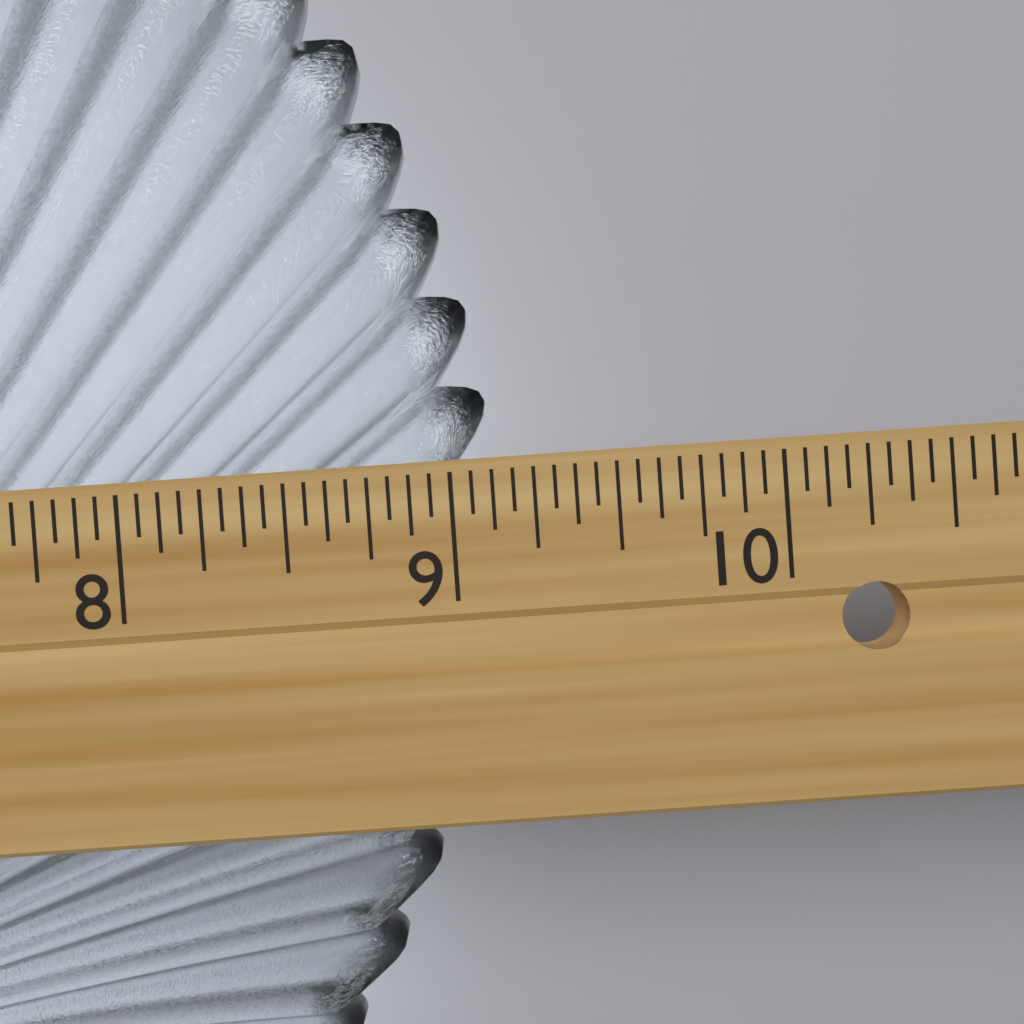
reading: 9.1250 in
